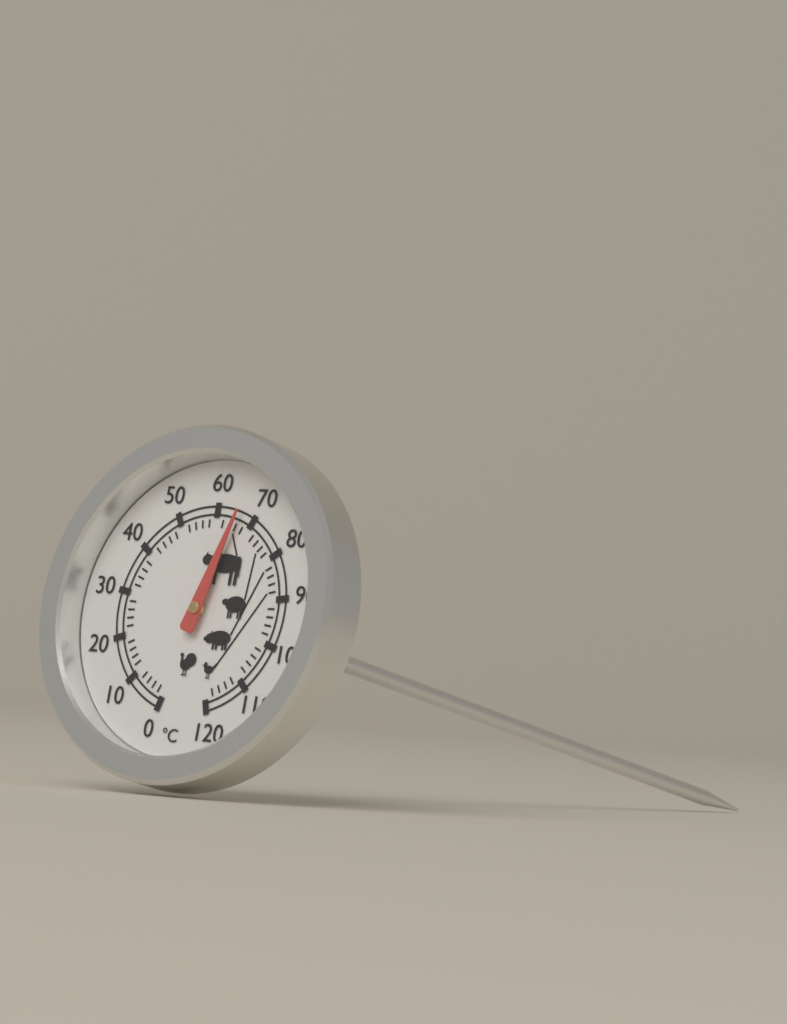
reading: 66 °C
